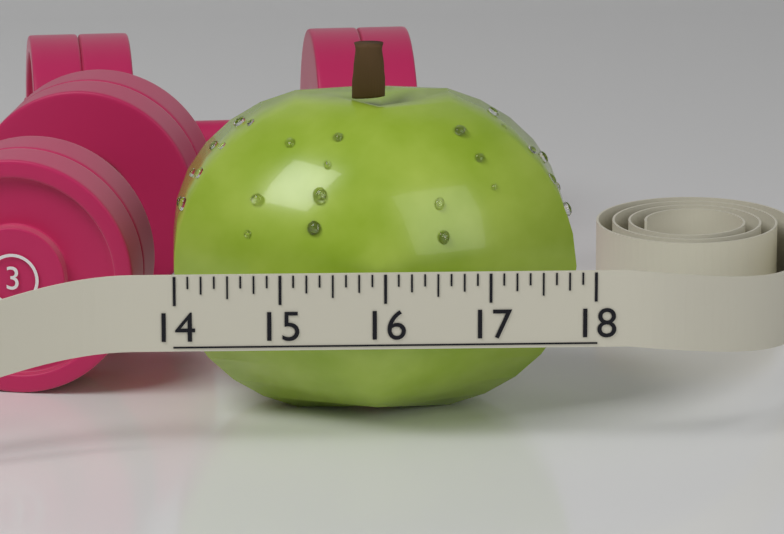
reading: 17.875 (no unit)
